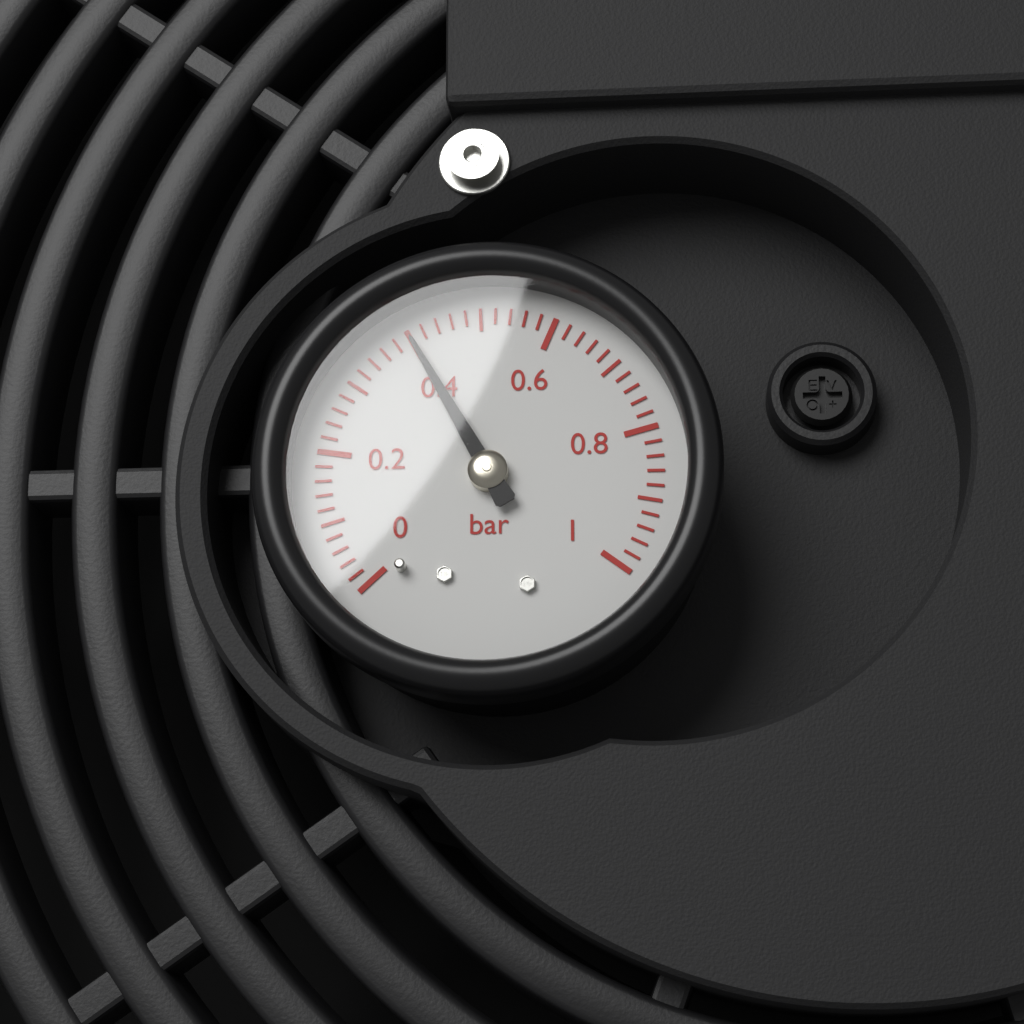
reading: 0.40 bar
